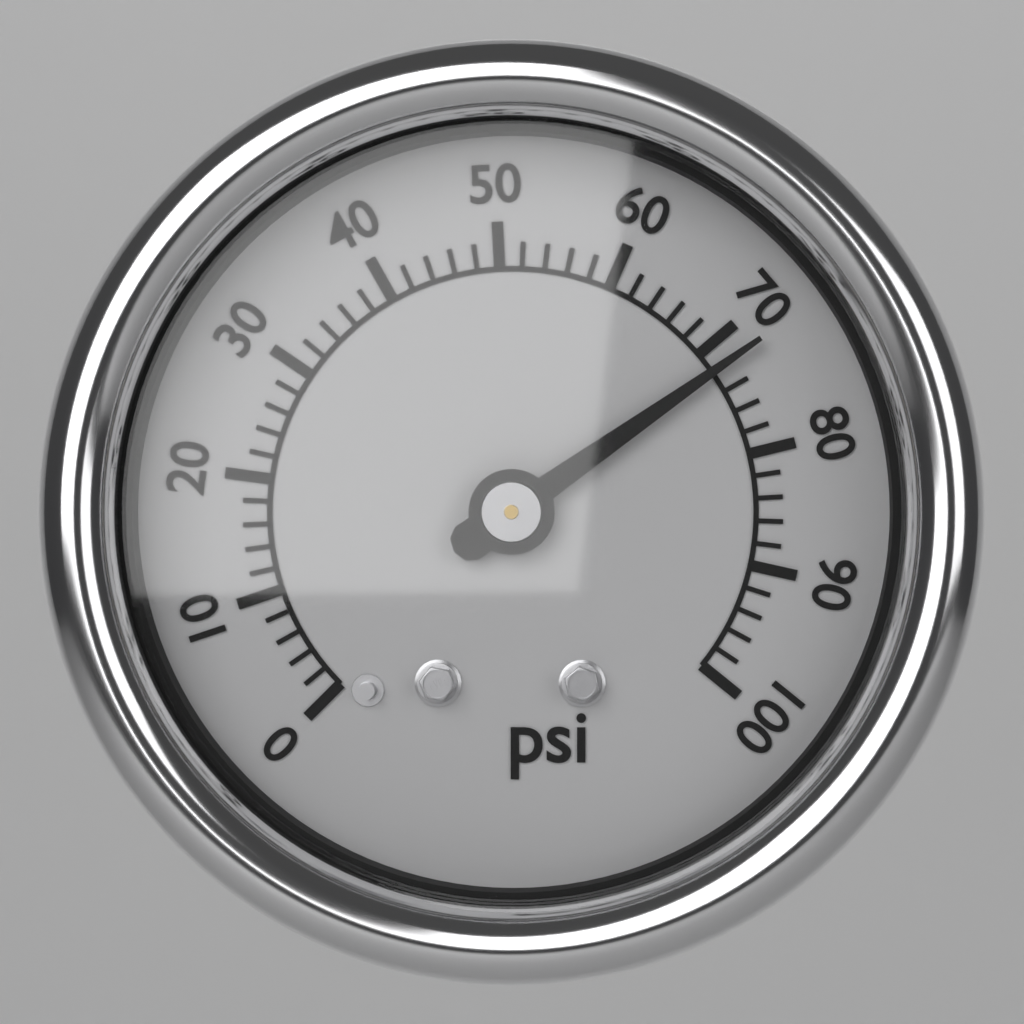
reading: 72 psi
